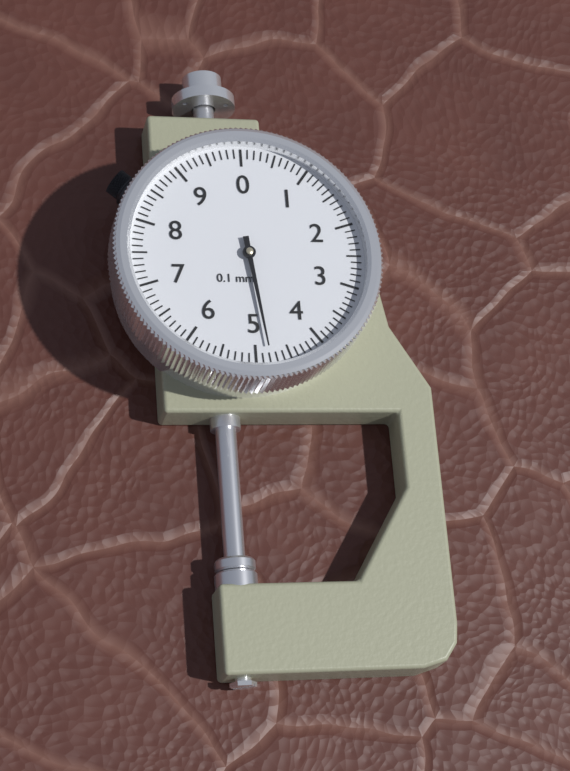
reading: 4.8 mm
